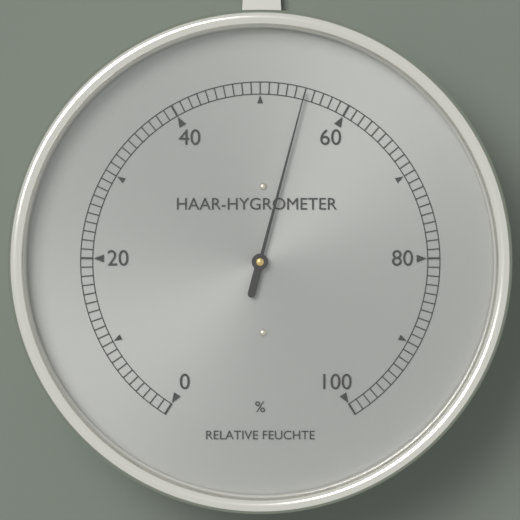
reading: 55 %
